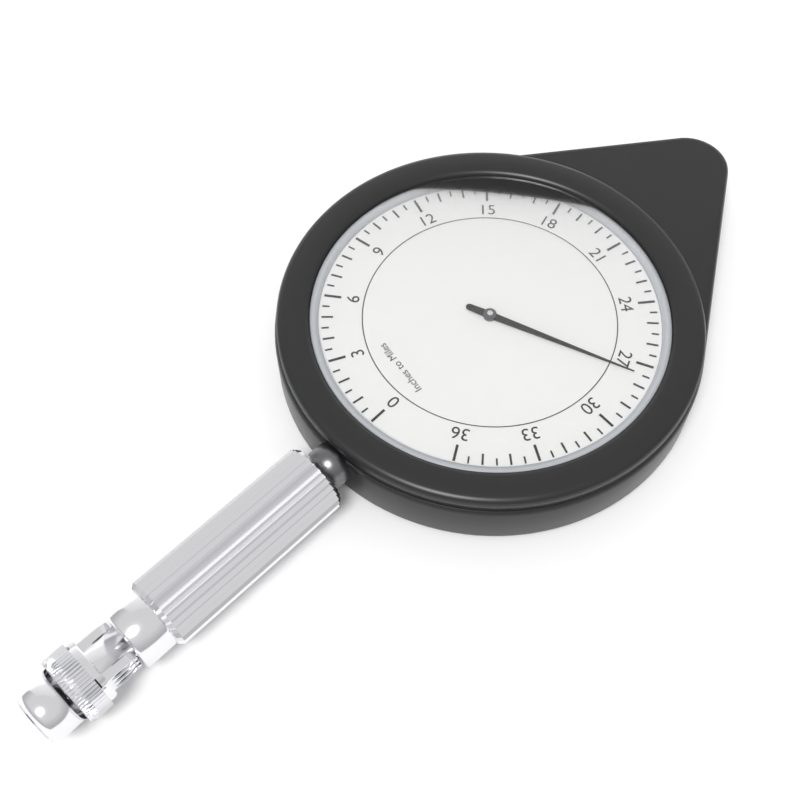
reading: 27.5 miles
